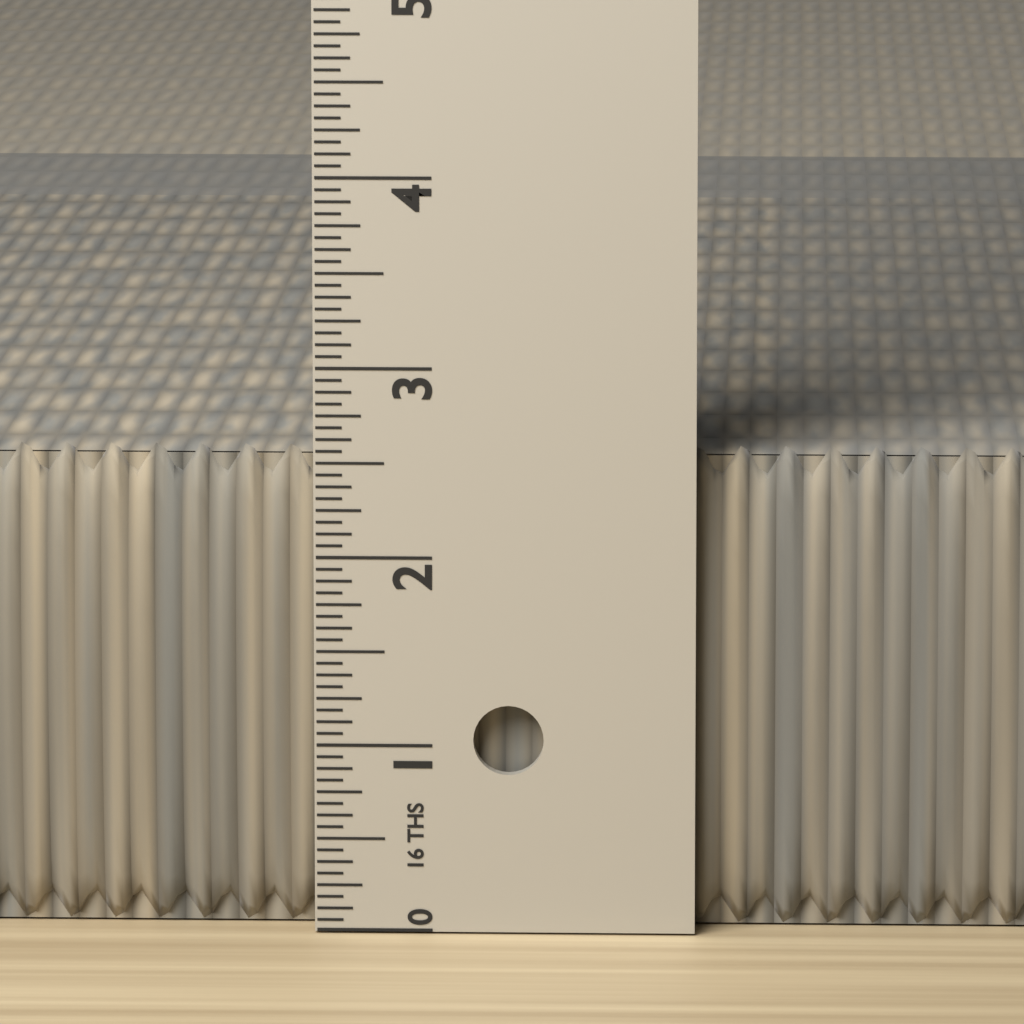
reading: 2.5625 in
